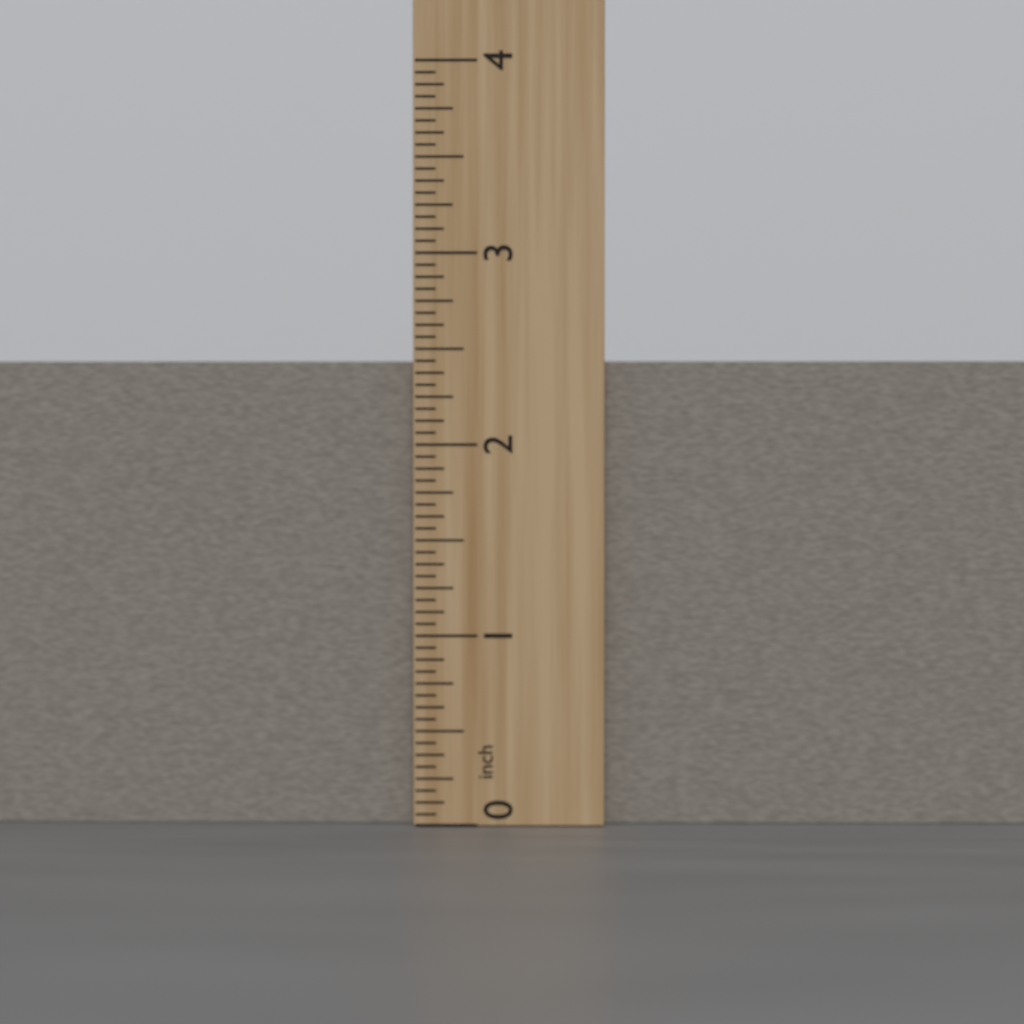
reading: 2.4375 inch
